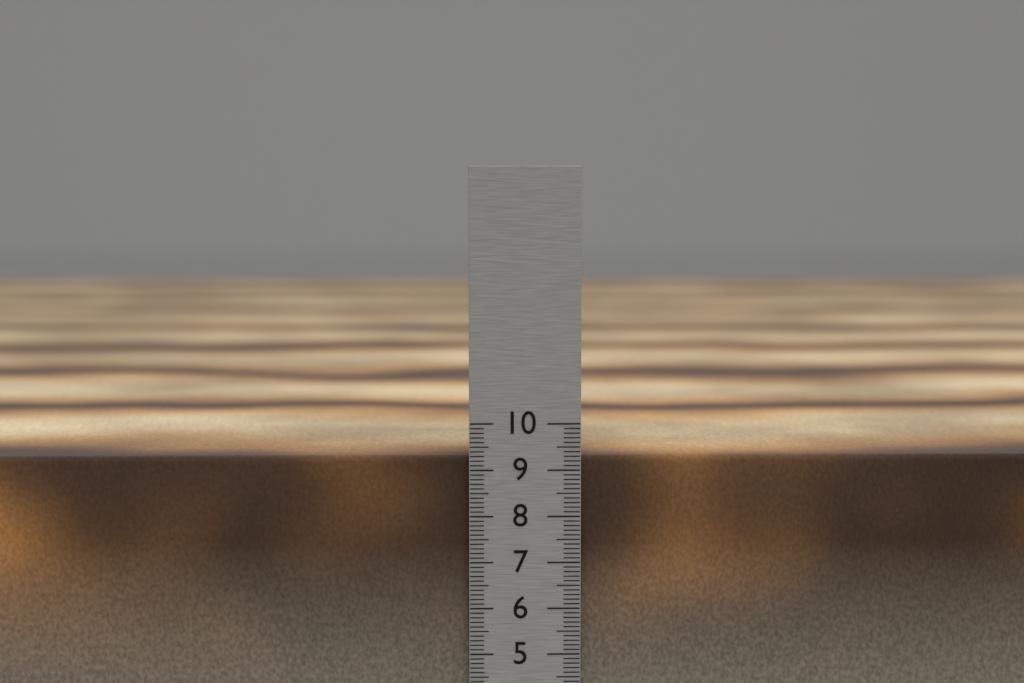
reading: 9.3 cm
